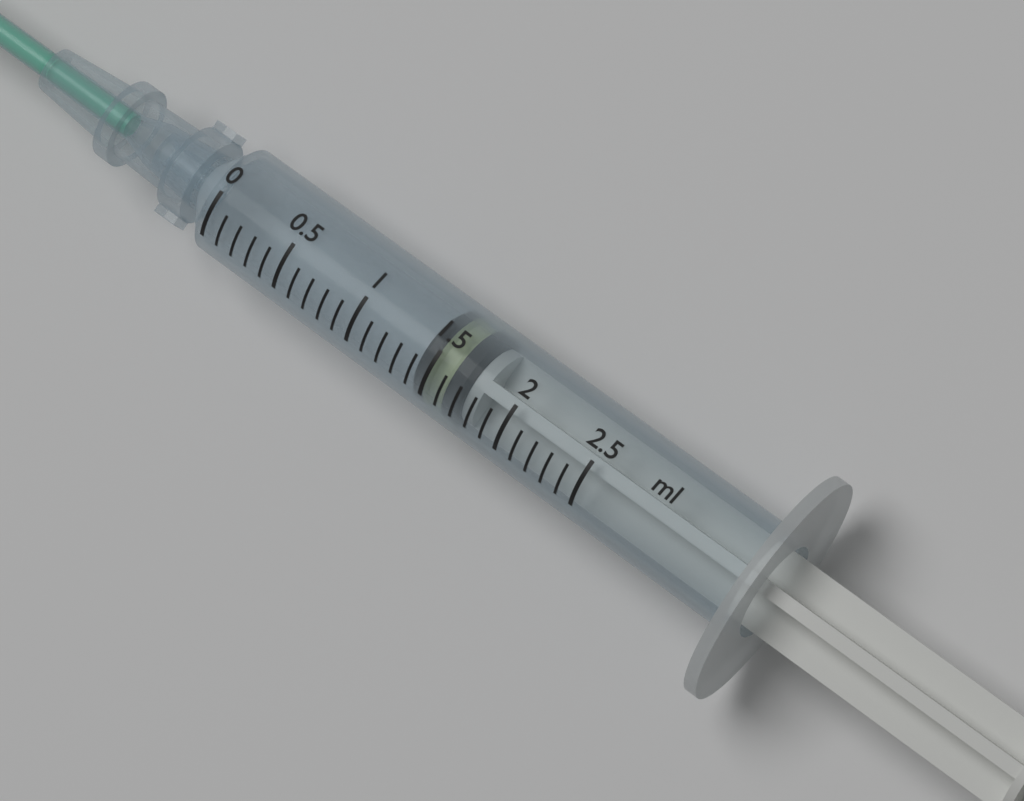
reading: 1.4 ml
